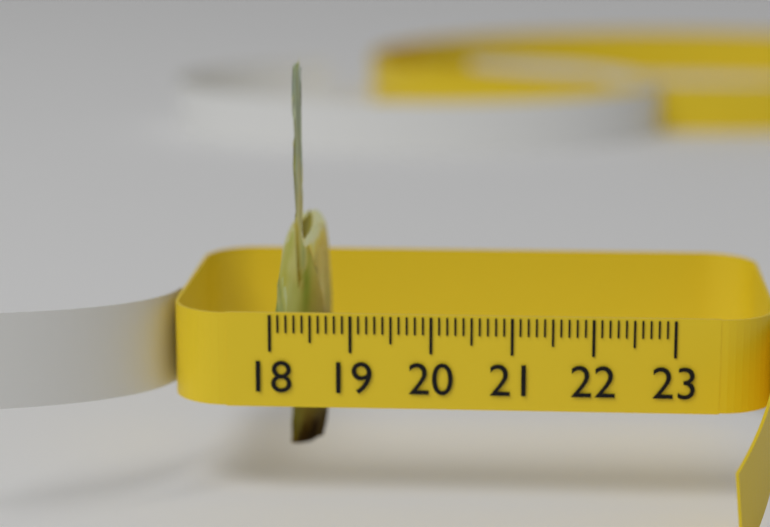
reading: 18.6 (no unit)
